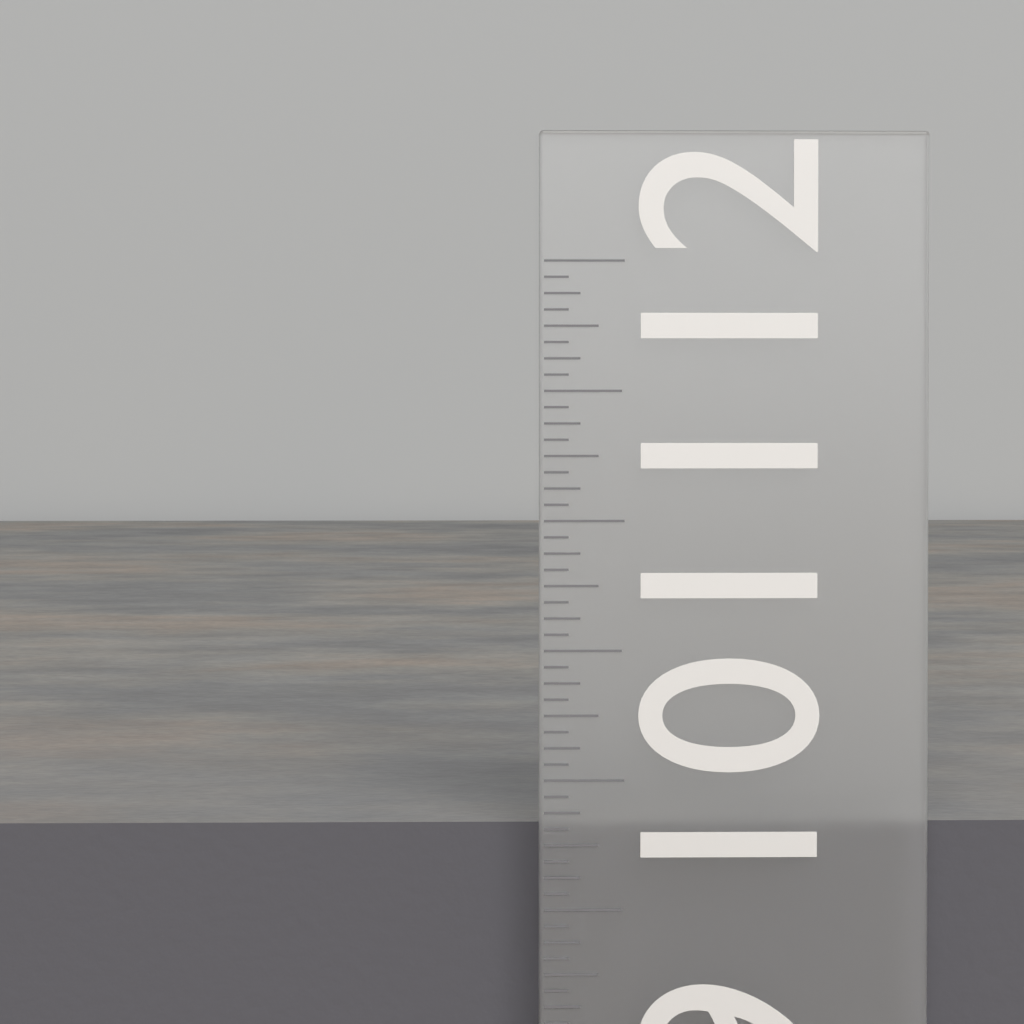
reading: 9.8125 in
